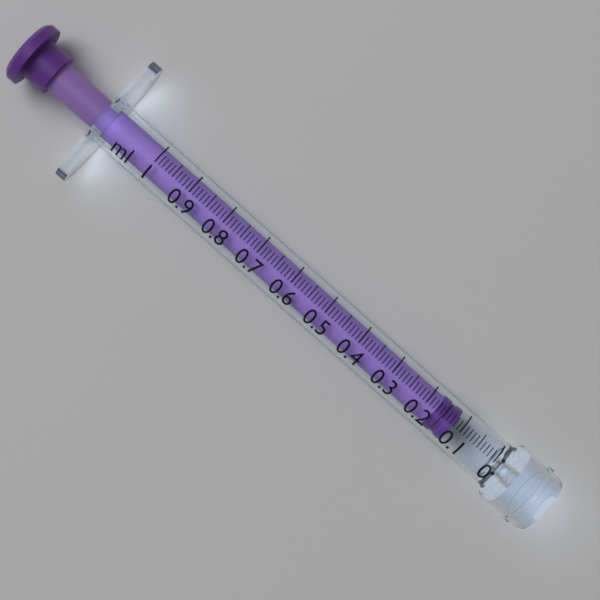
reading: 0.12 ml
